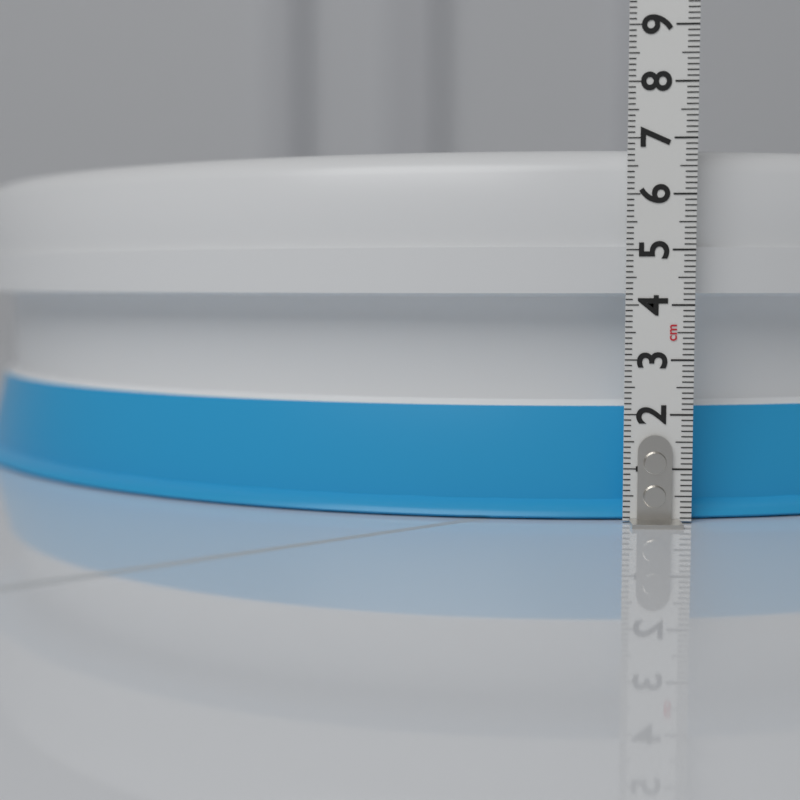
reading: 6.9 cm
